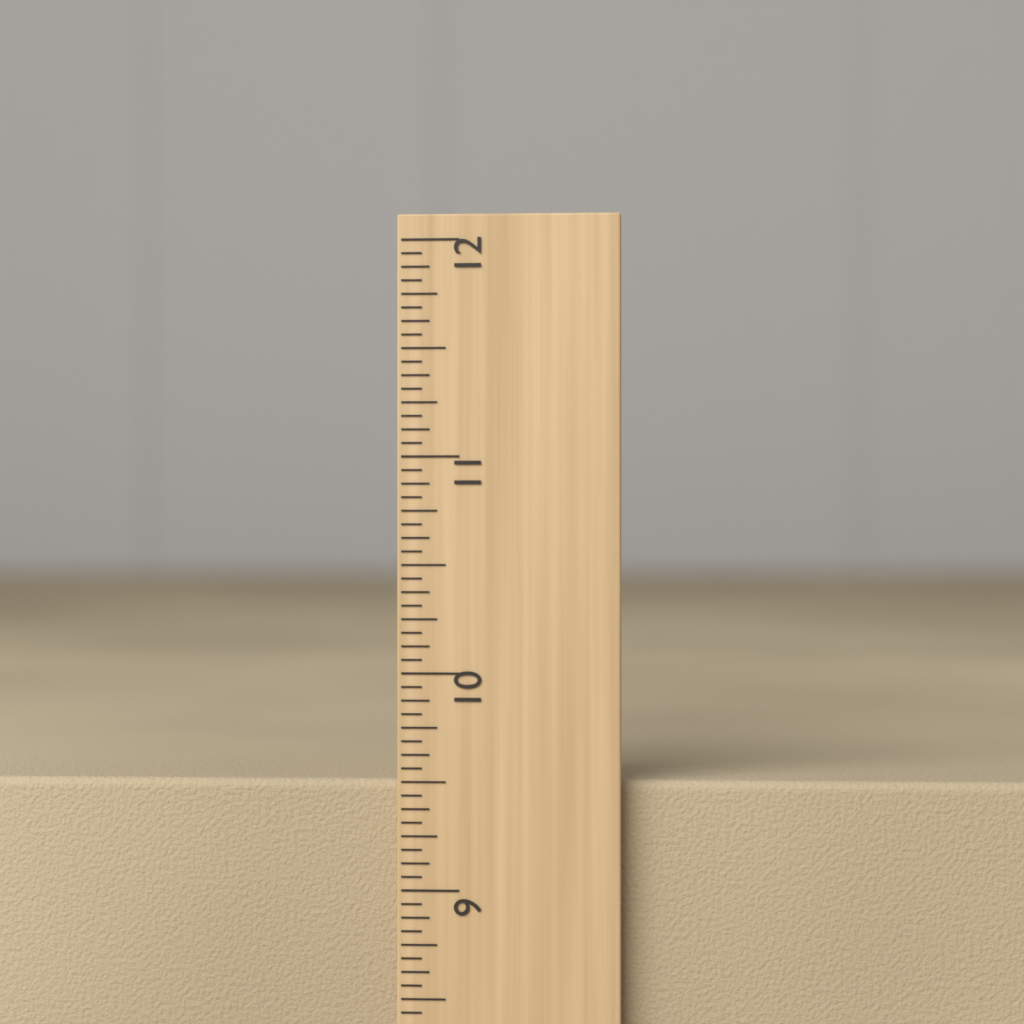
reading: 9.5000 inch
